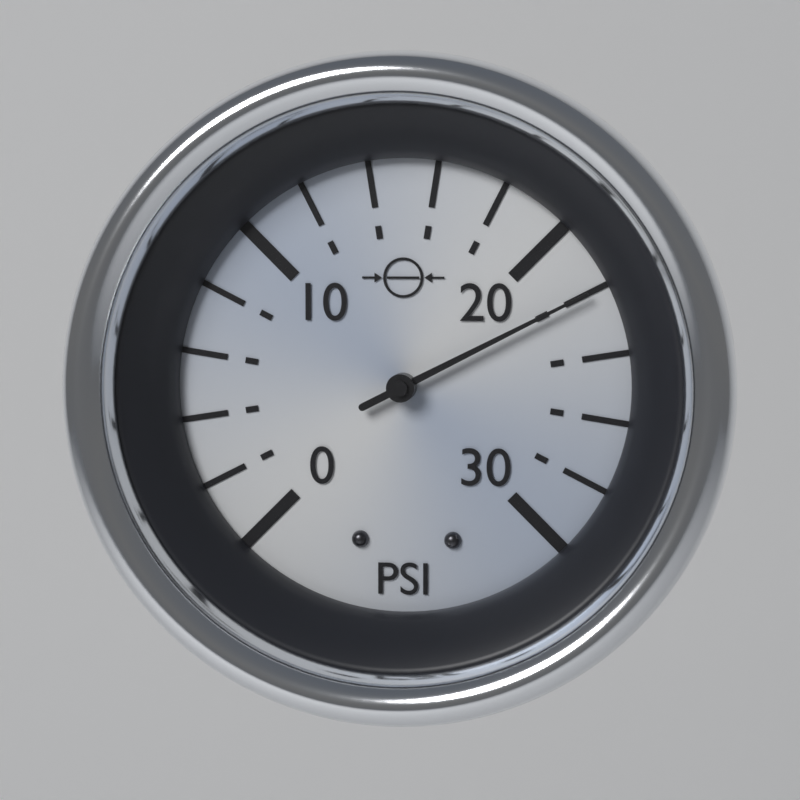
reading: 22 psi
